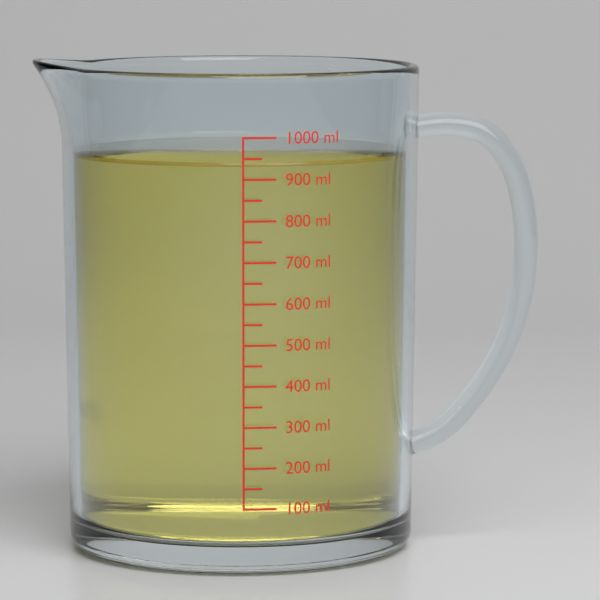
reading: 940 ml
